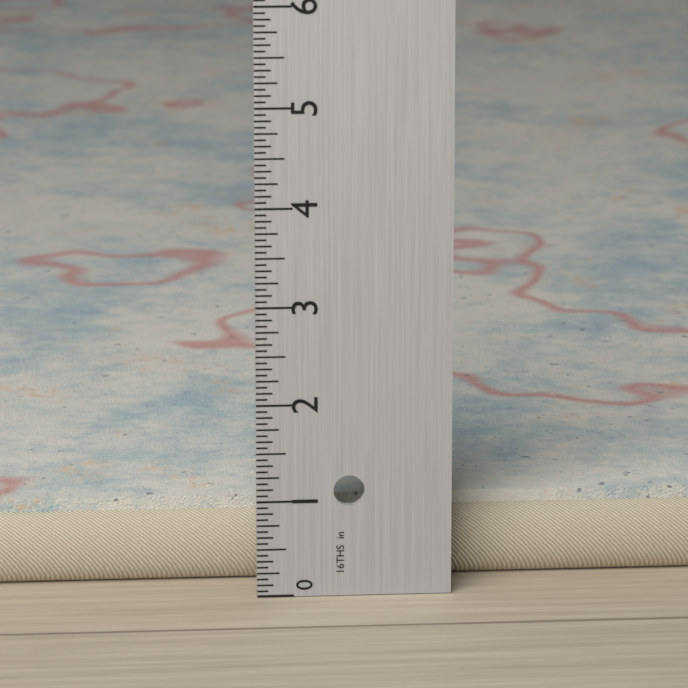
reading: 0.8750 in
